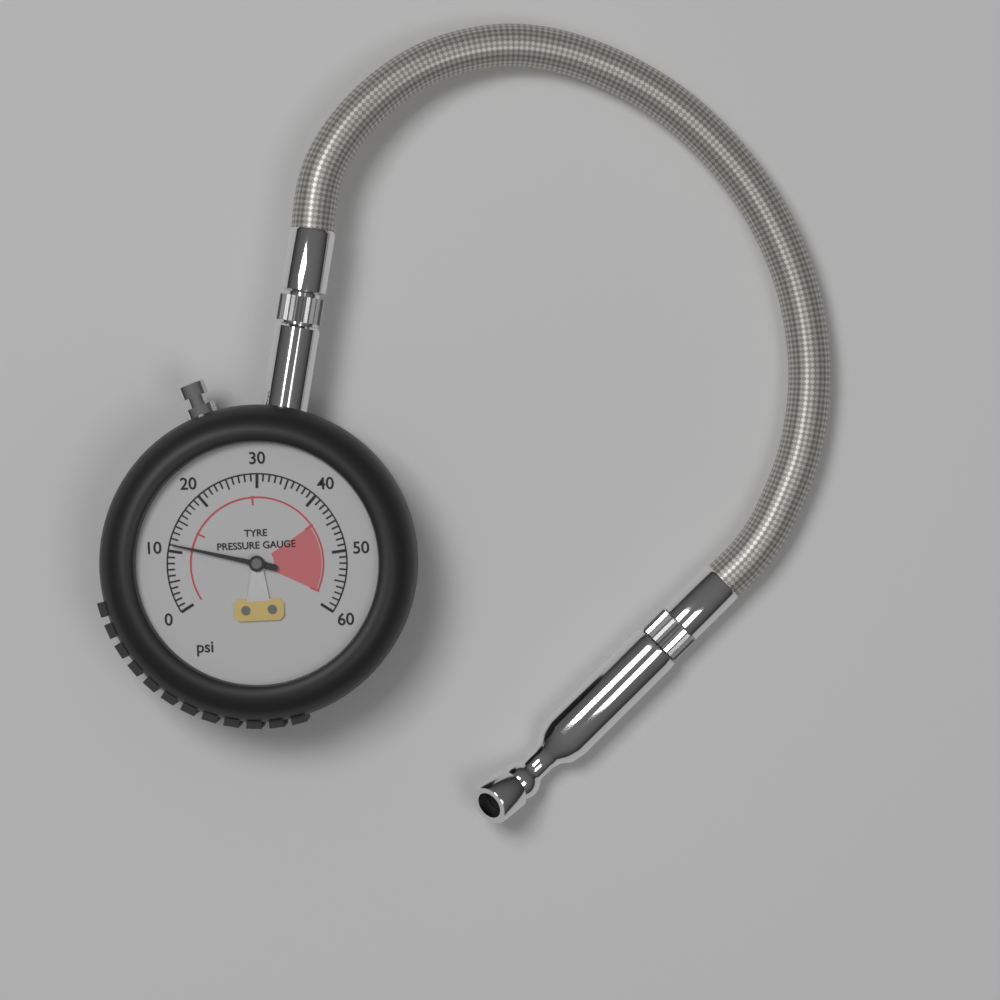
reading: 11 psi
